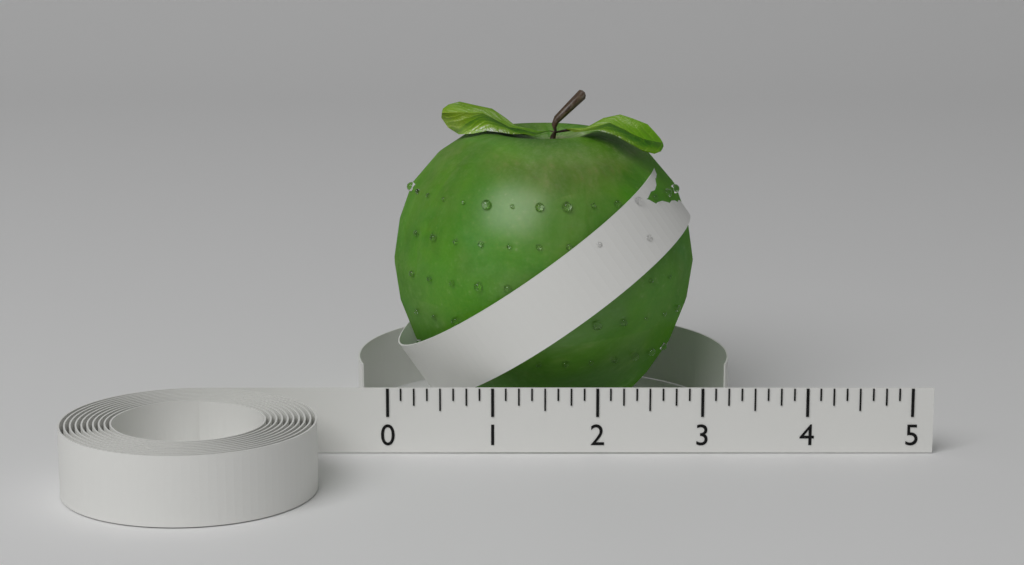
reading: 3.000 (no unit)
